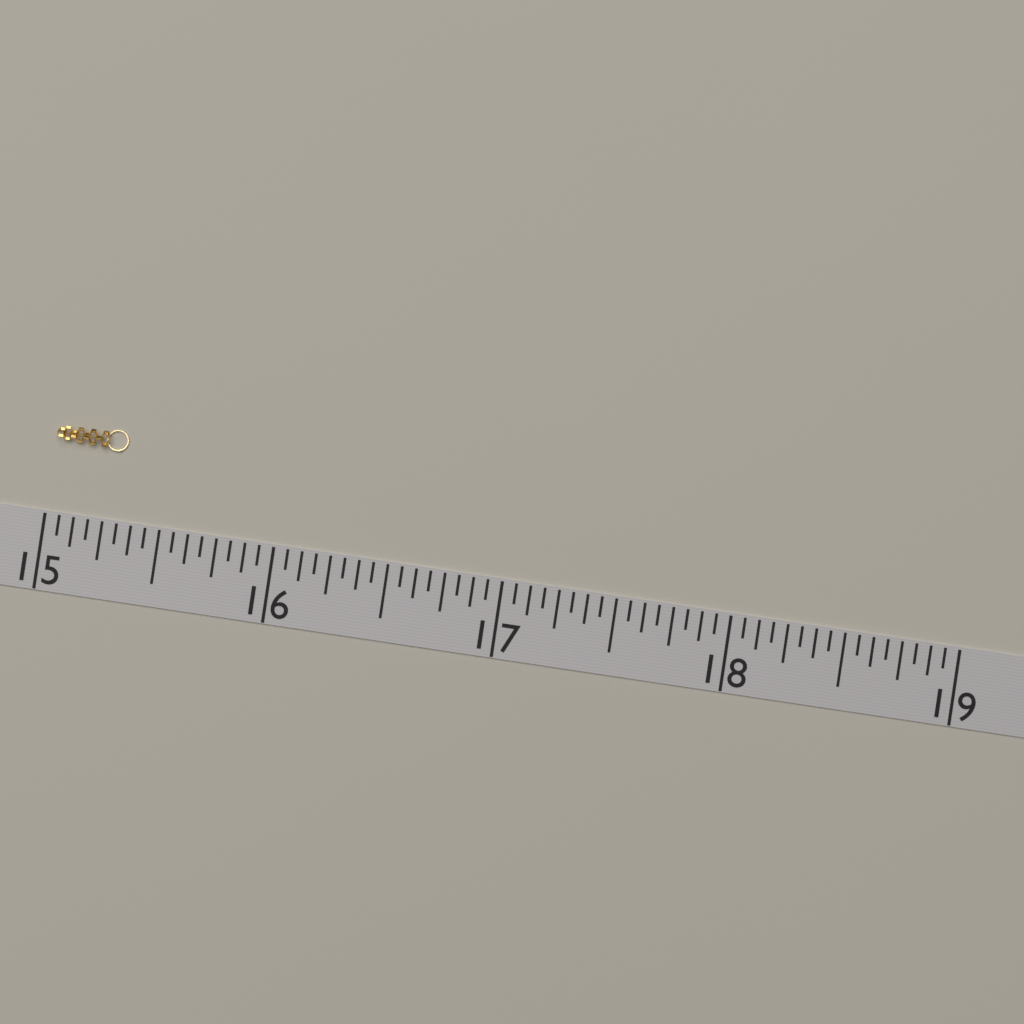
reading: 15.3125 (no unit)
